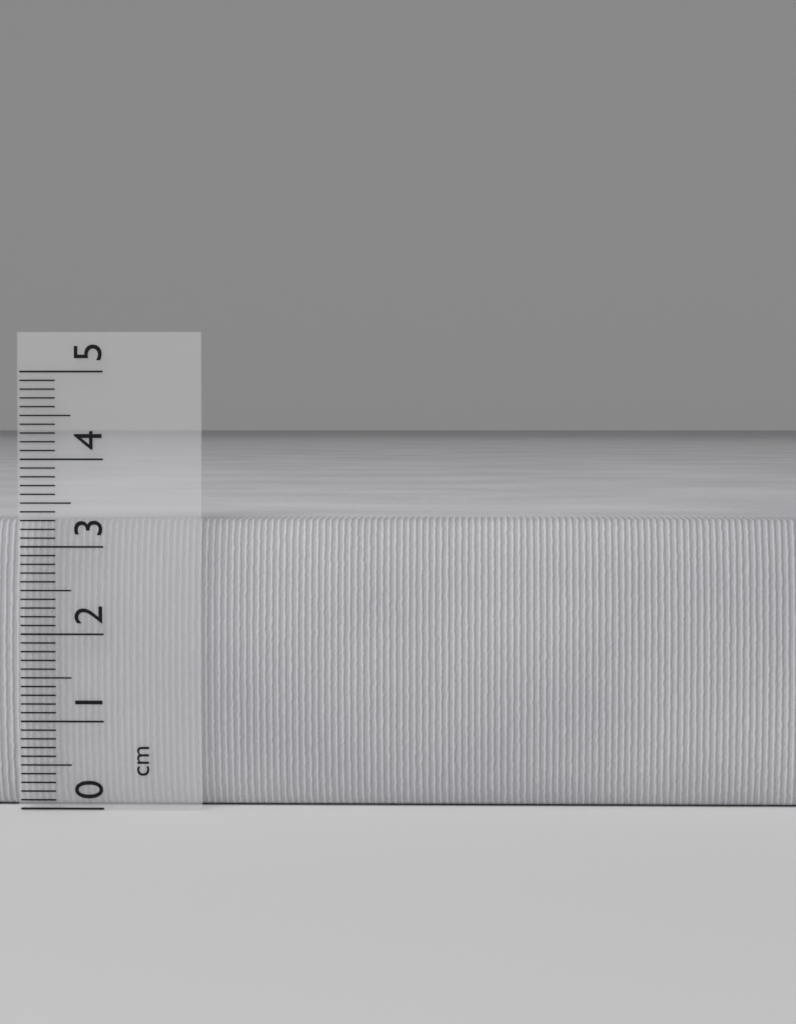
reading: 3.3 cm
